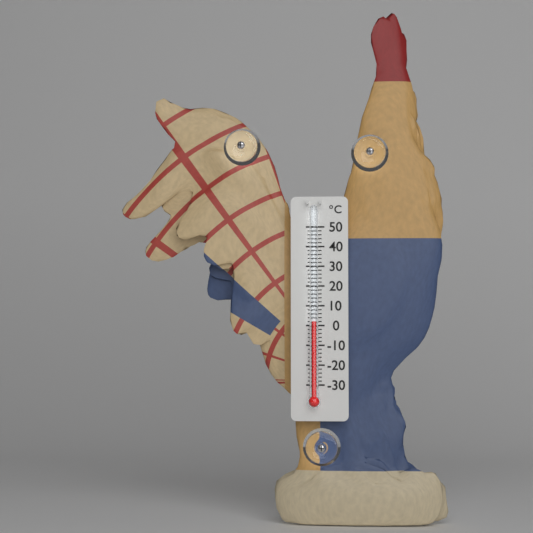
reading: 2 °C
